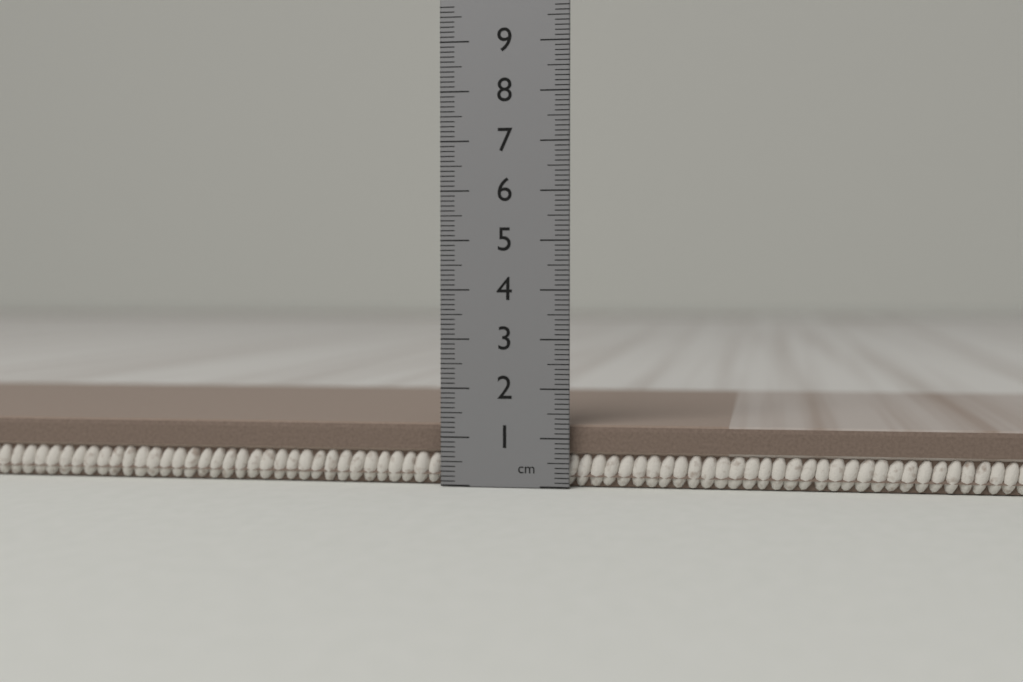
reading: 1.3 cm
